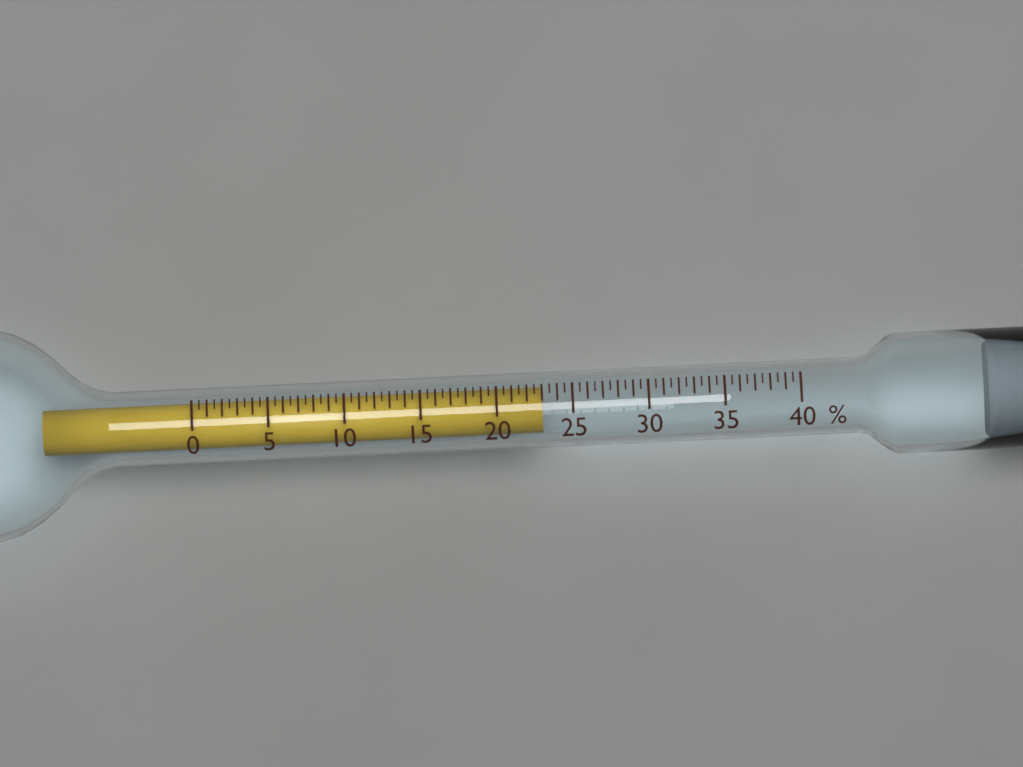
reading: 23.0 %
